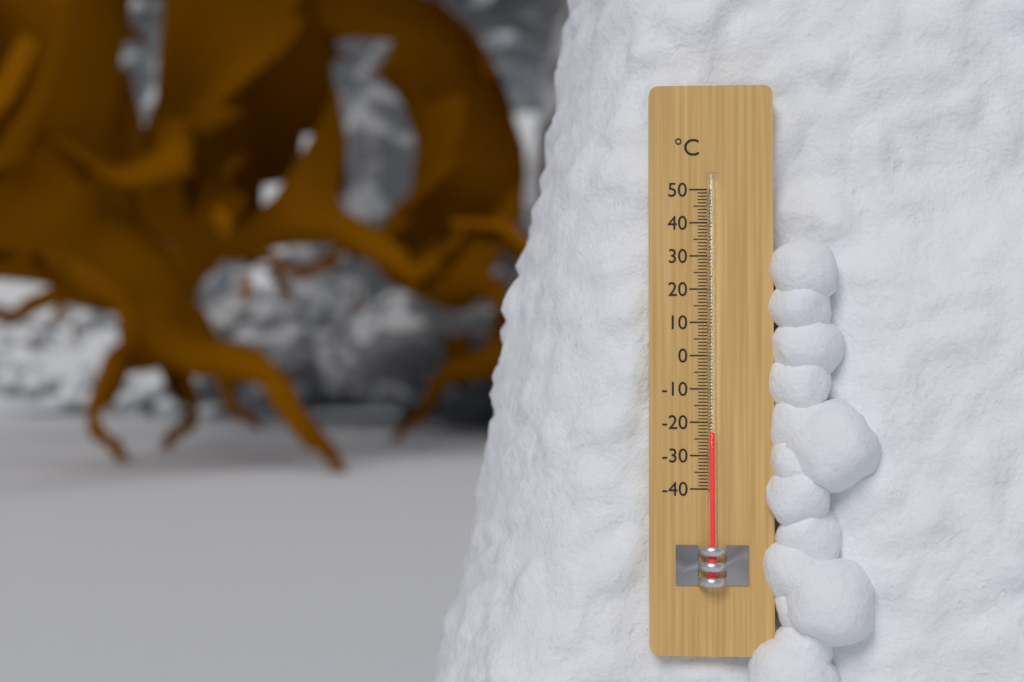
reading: -23 °C
